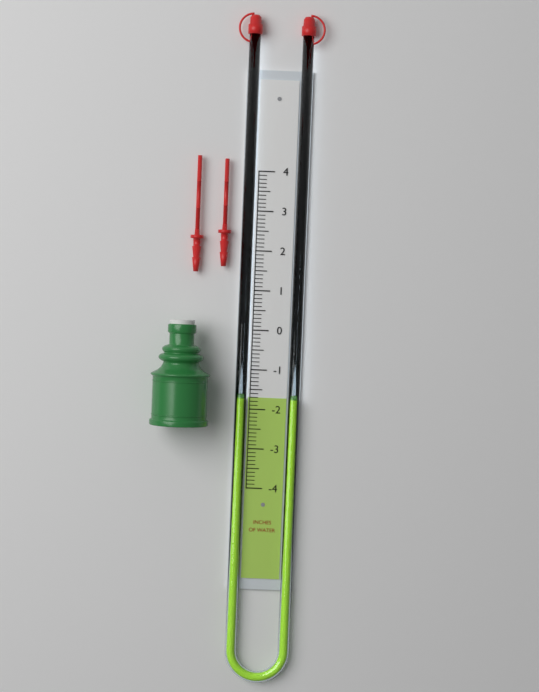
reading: -1.7 in
